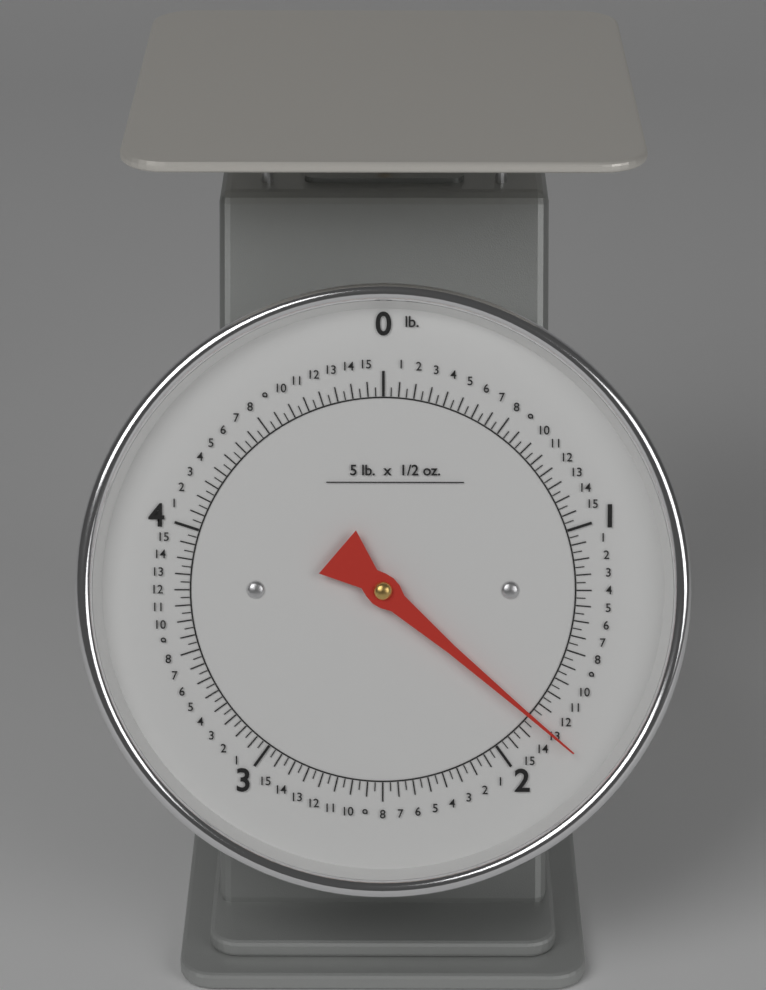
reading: 1.81250 lb
